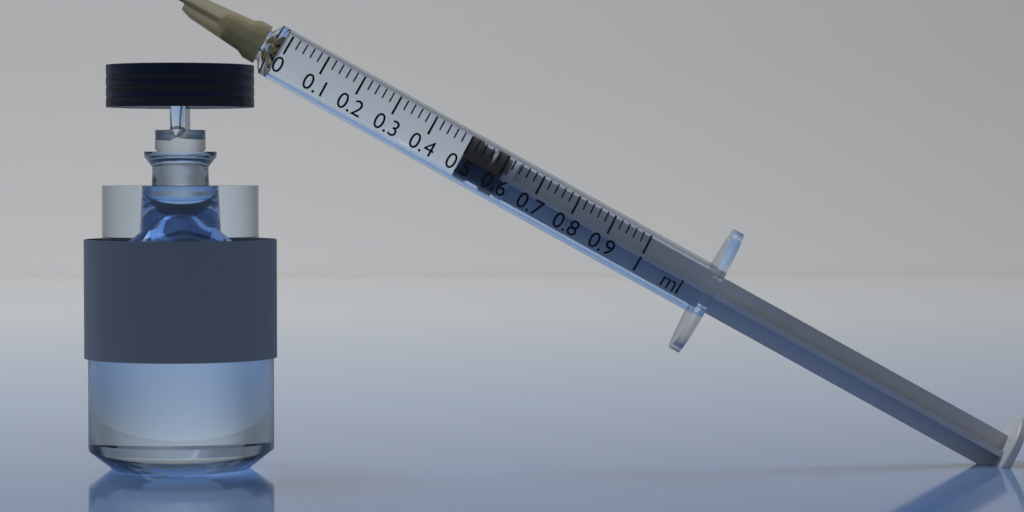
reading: 0.50 ml
